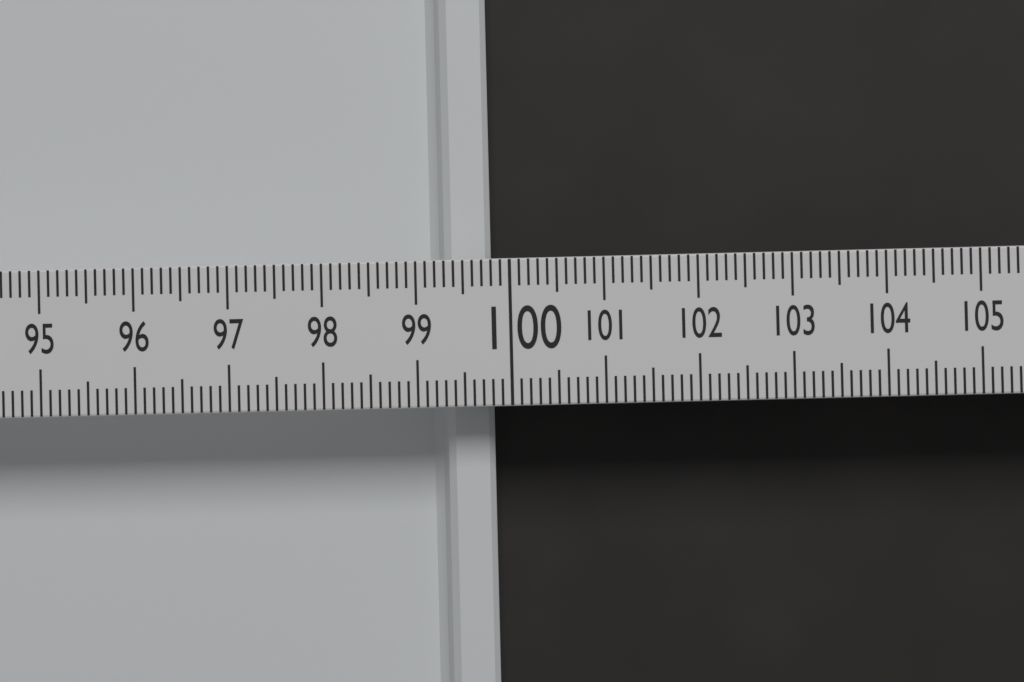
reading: 99.8 (no unit)
